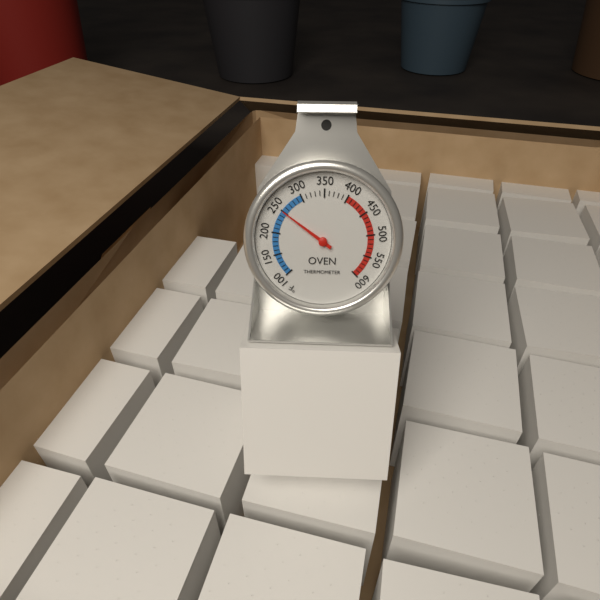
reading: 250 °F
